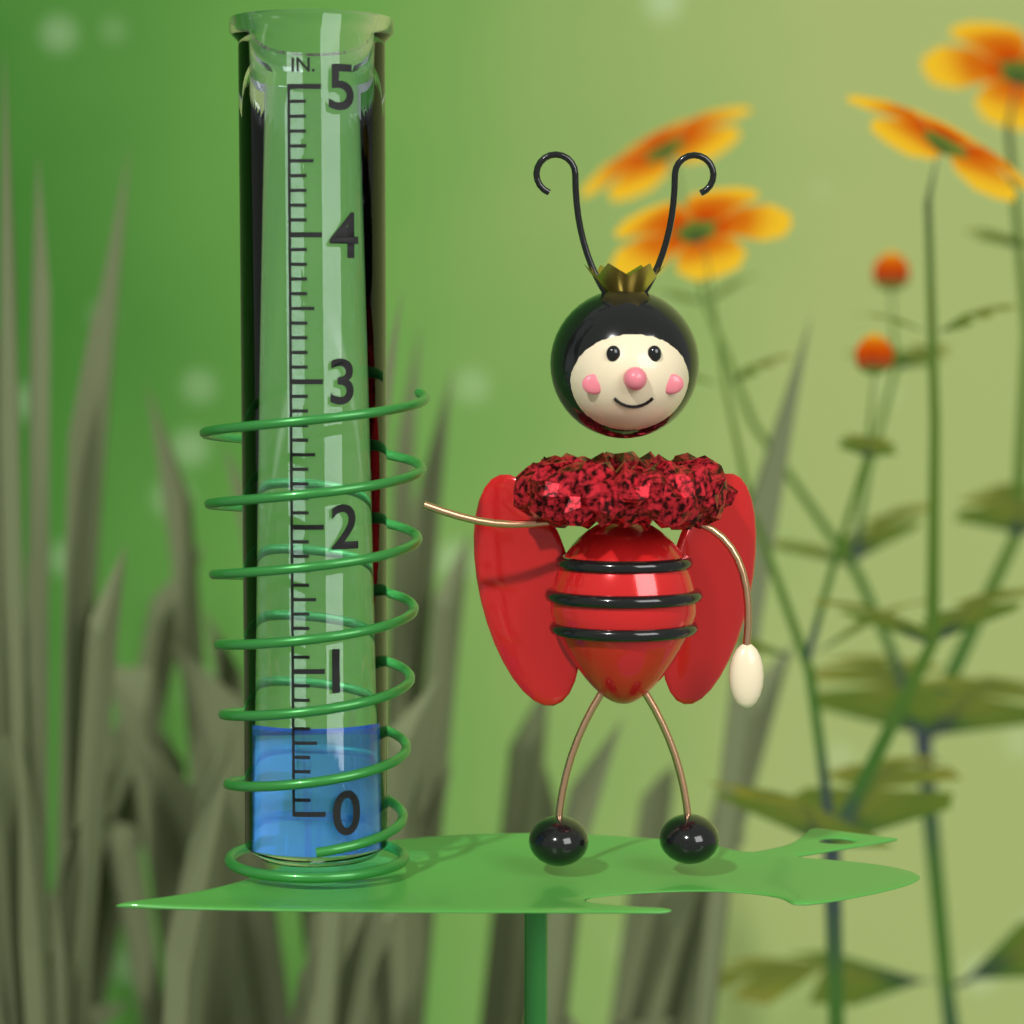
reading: 0.6 in
